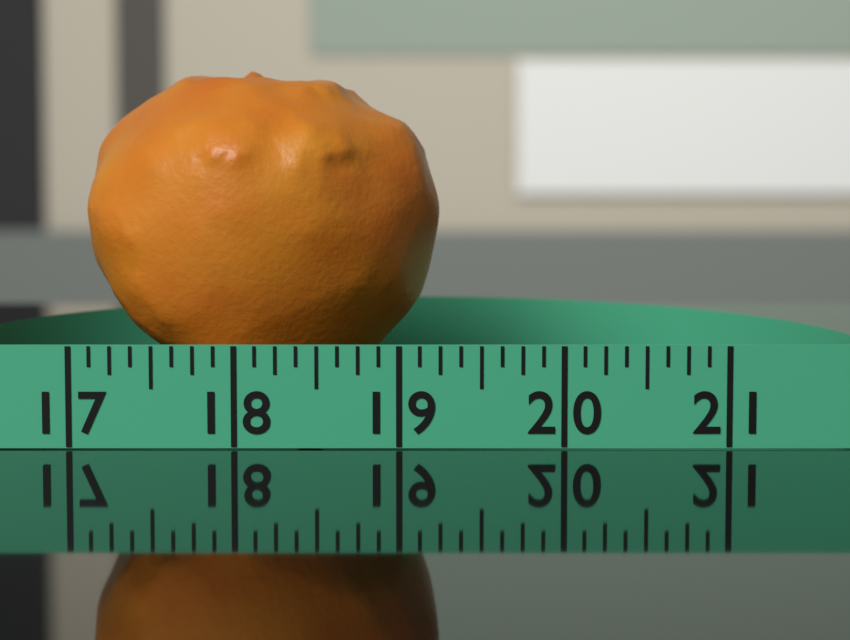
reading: 19.250 (no unit)
